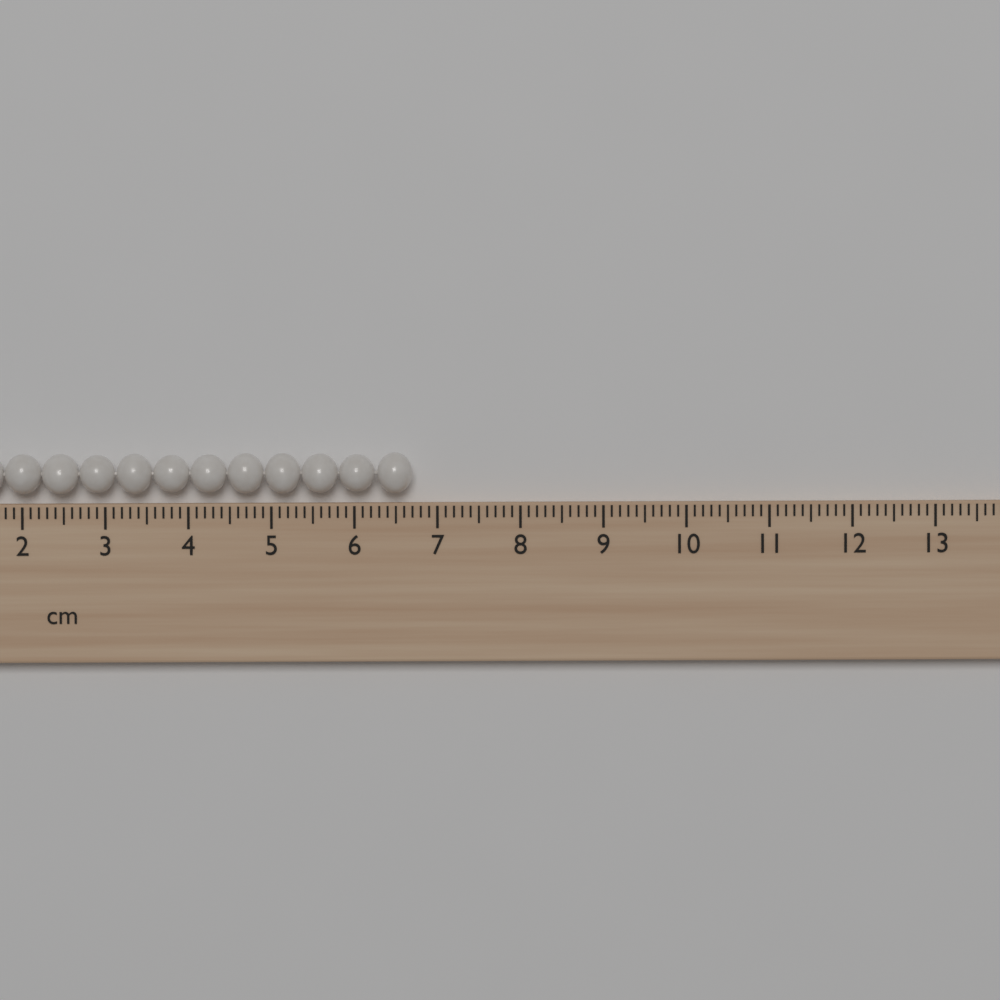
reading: 6.7 cm
